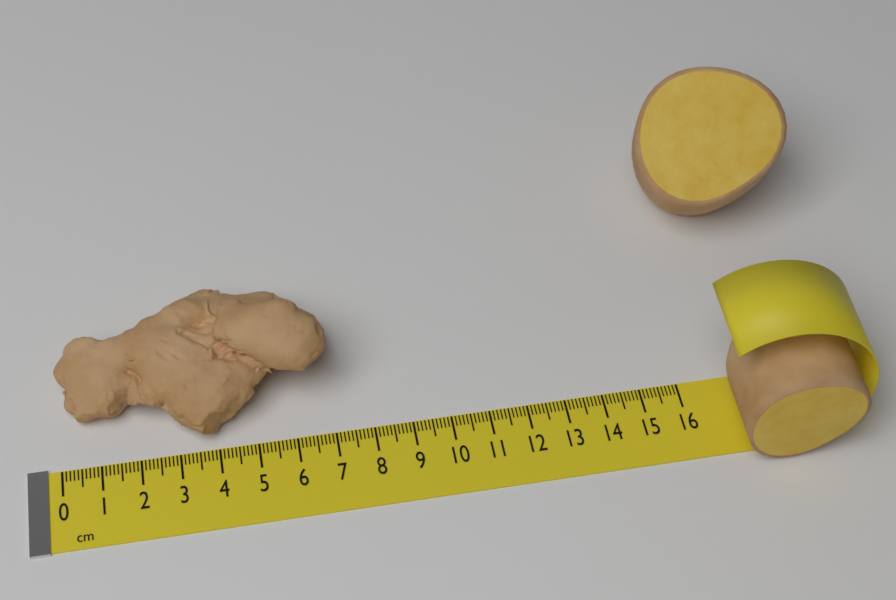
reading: 7.1 cm
